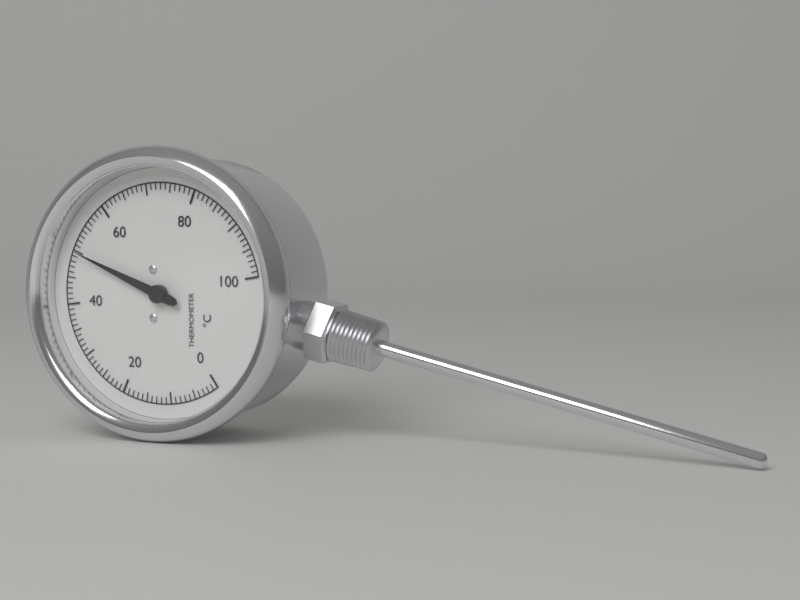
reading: 50 °C
